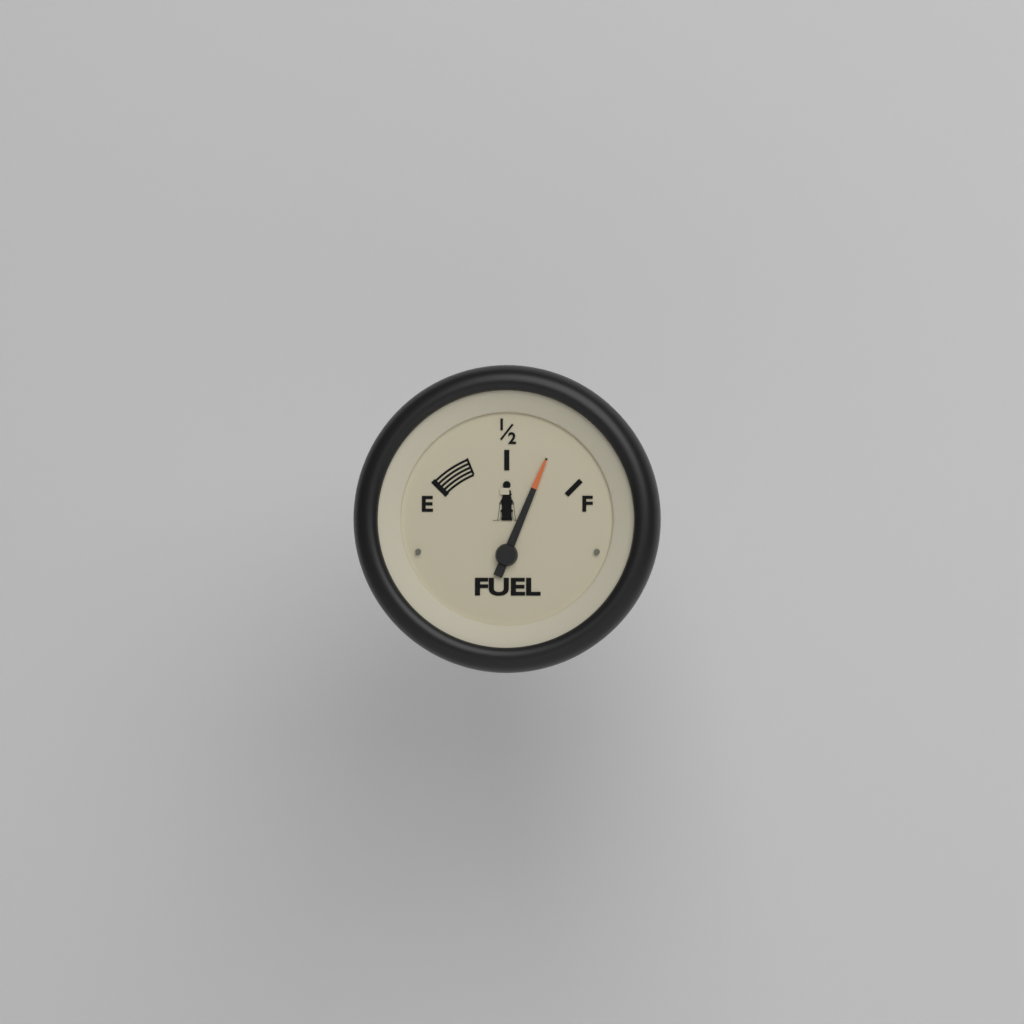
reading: 0.75 (no unit)
